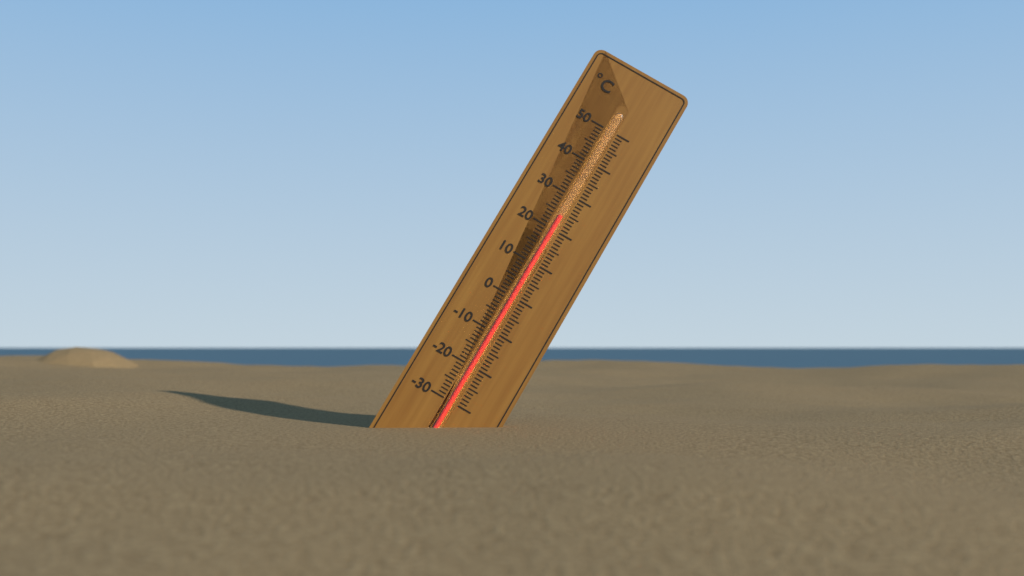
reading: 24 °C
